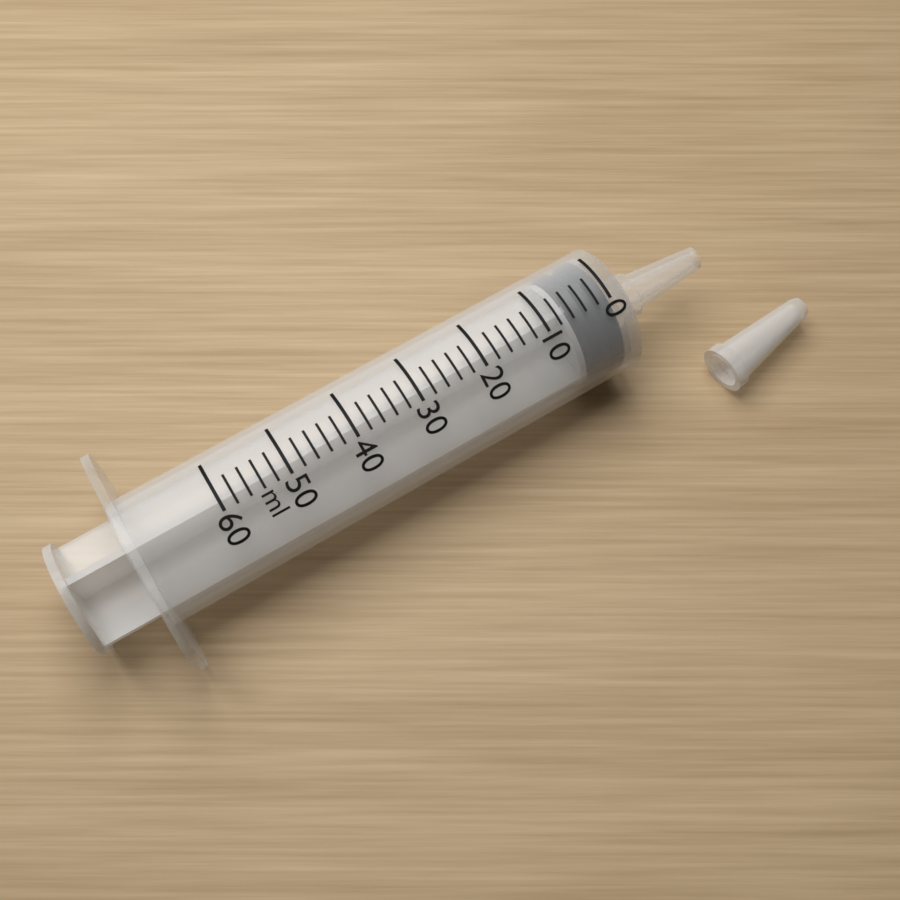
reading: 0 ml
